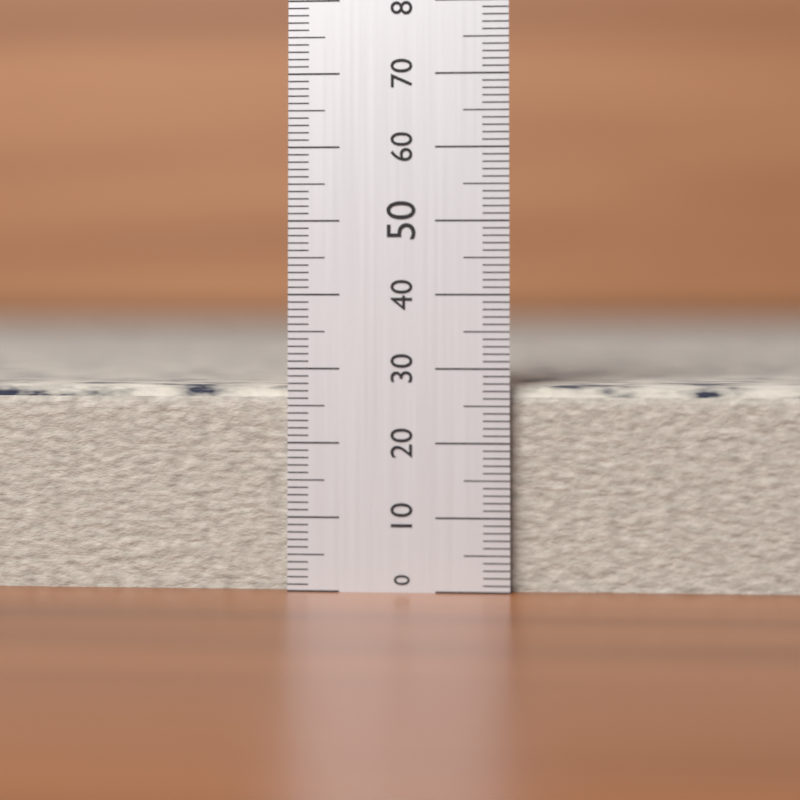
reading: 28 (no unit)
